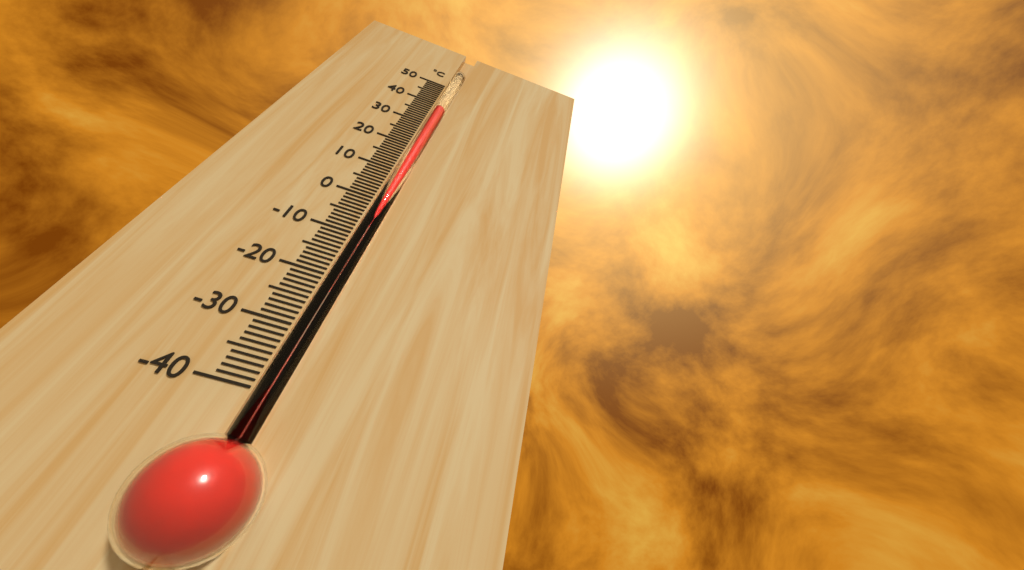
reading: 38 °C
